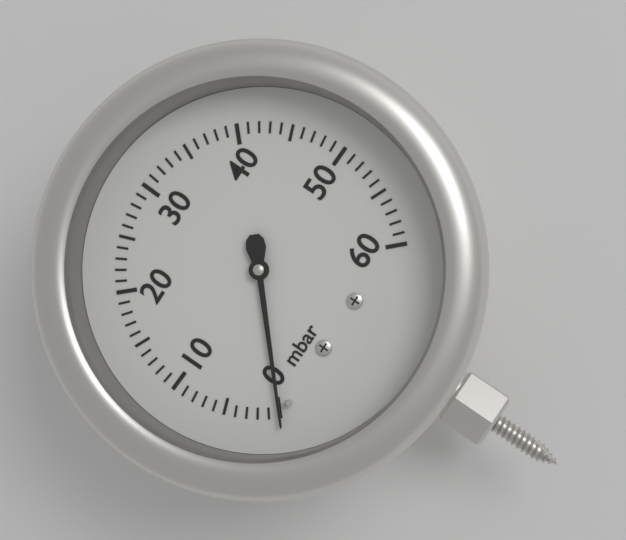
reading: 0 mbar
